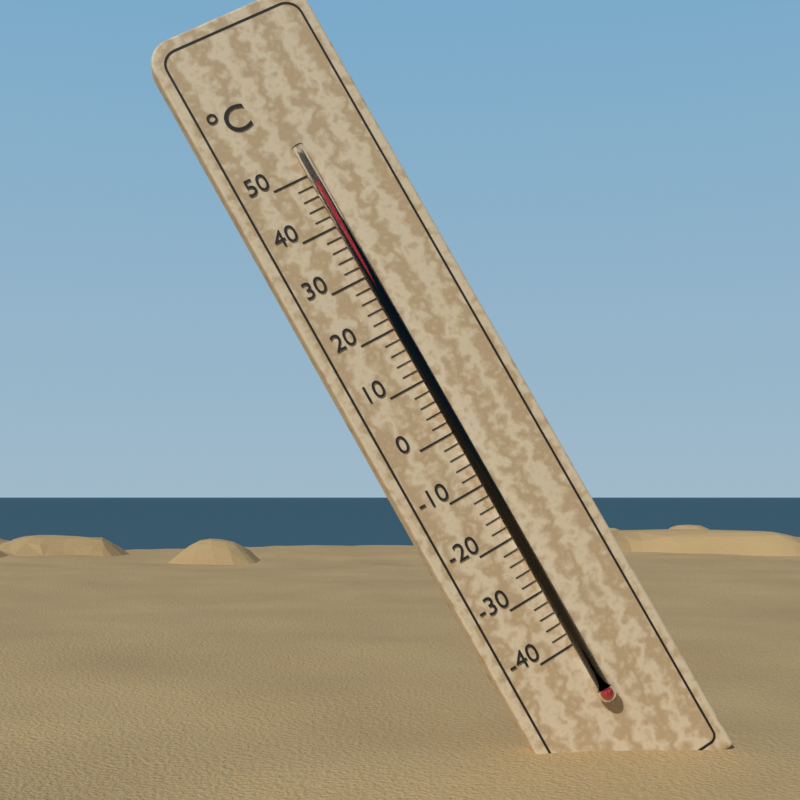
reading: 48 °C
